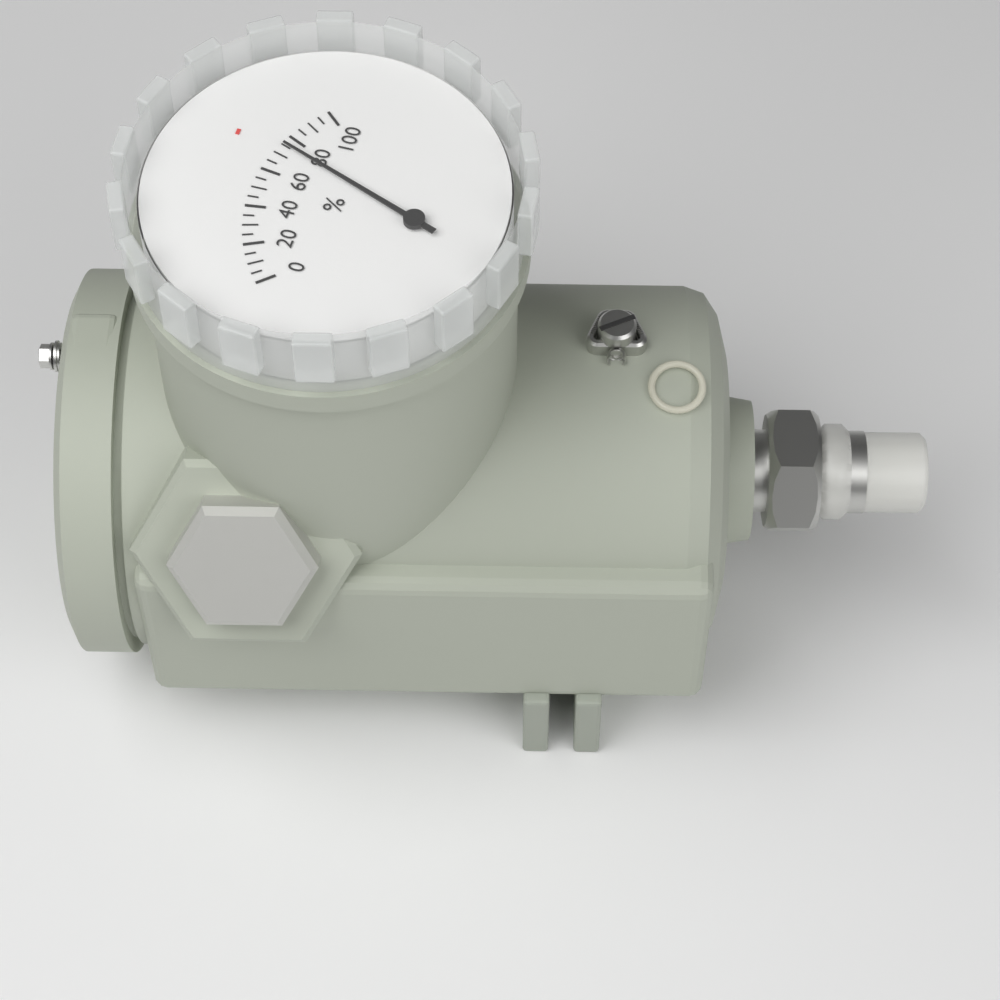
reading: 75 %
